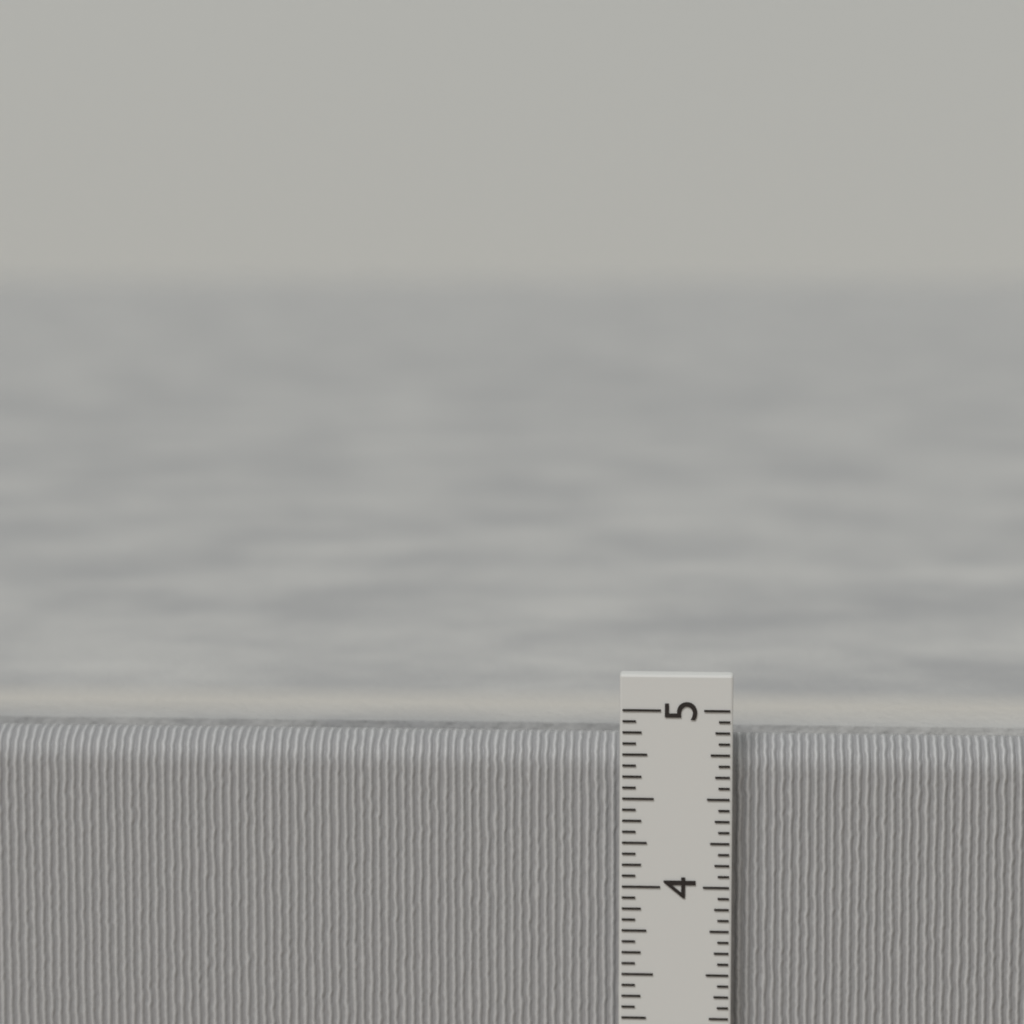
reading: 4.8125 in
